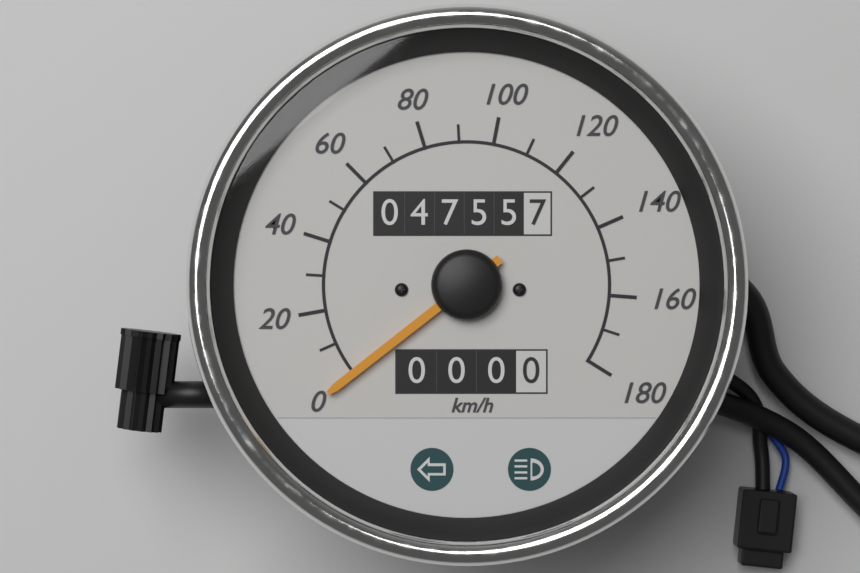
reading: 0 km/h
